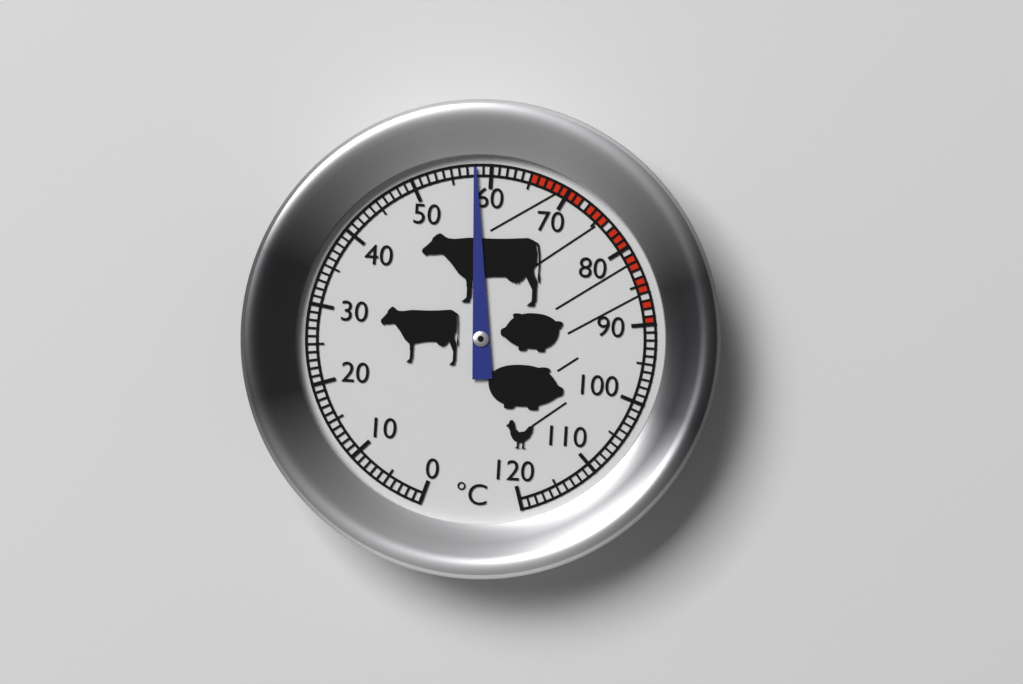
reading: 58 °C
